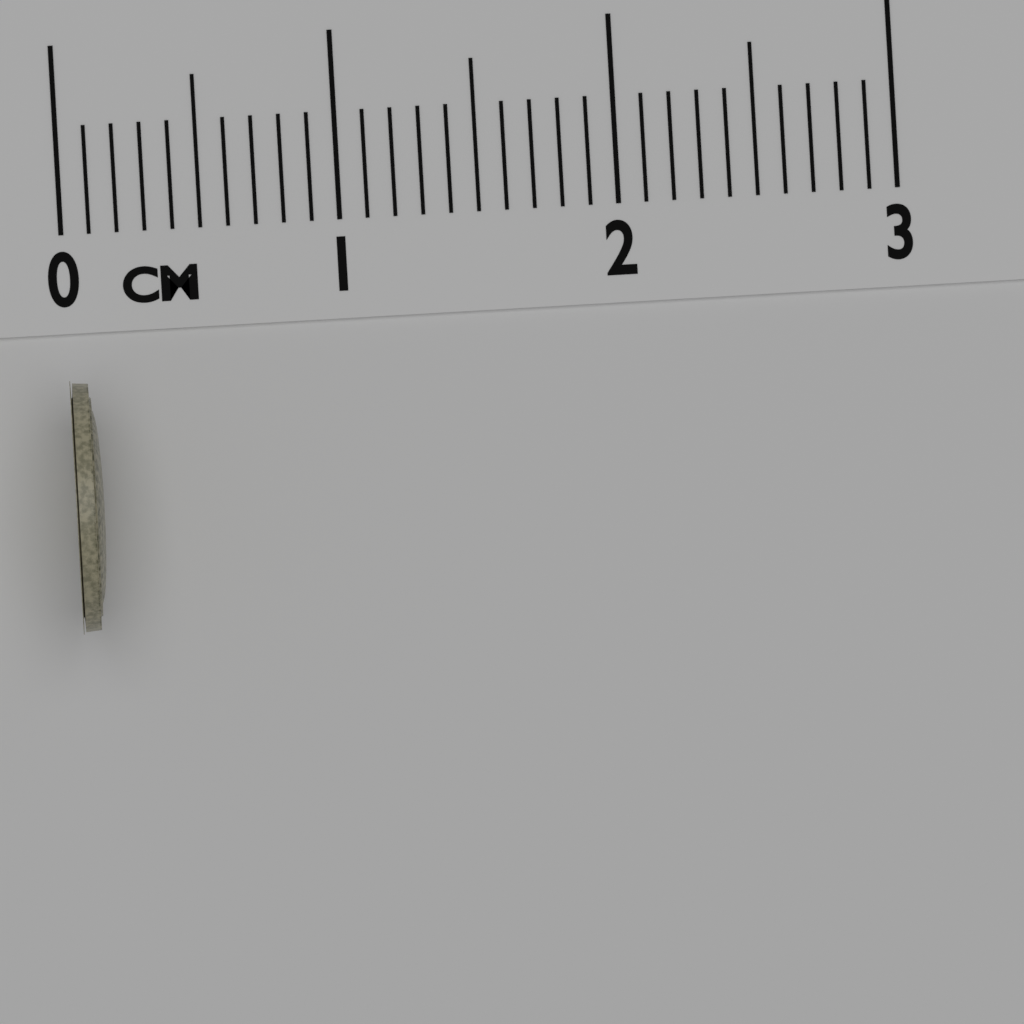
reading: 0.1 cm
